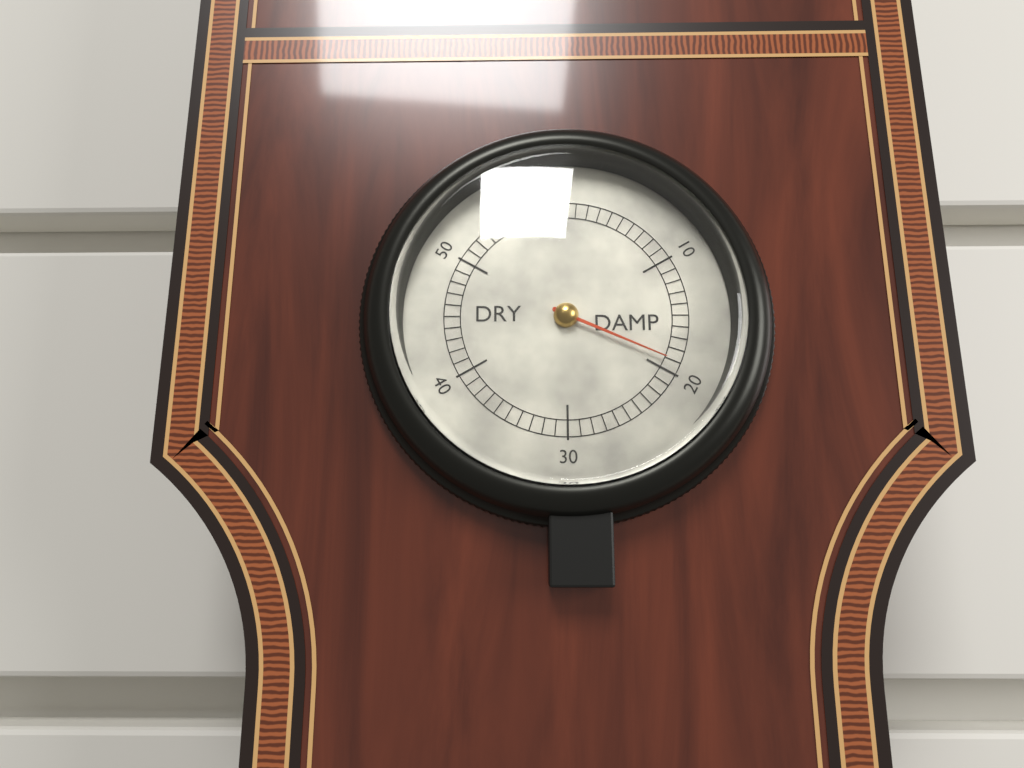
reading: 19 (no unit)
